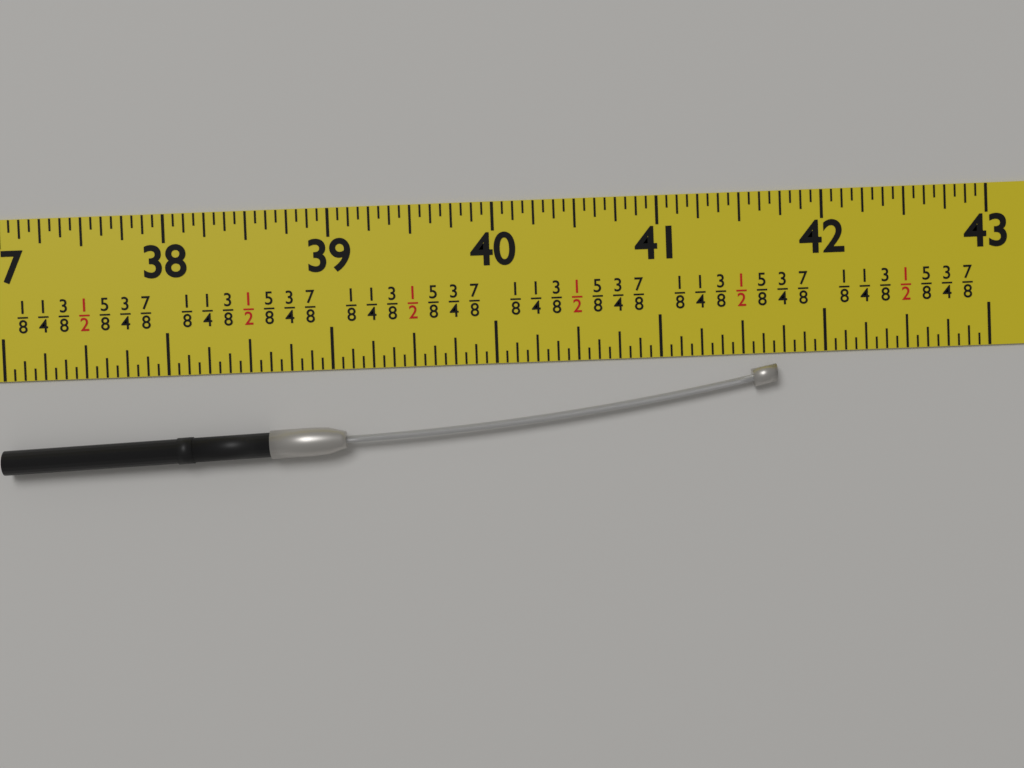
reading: 41.6875 in
